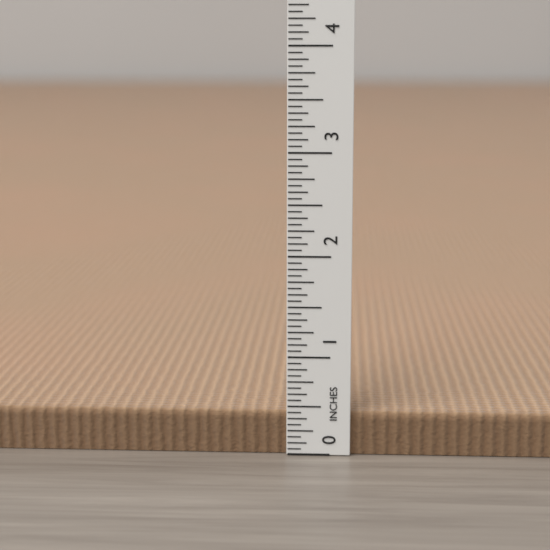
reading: 0.4375 in
